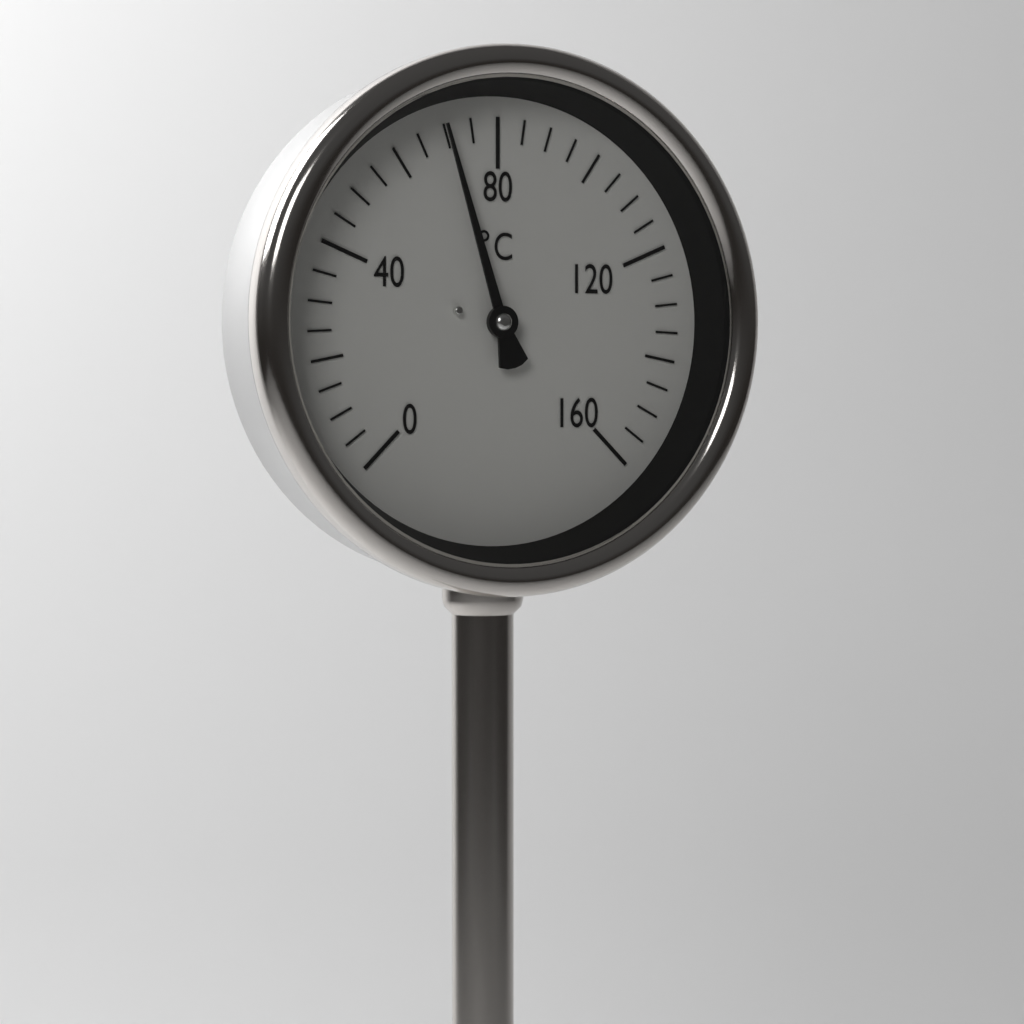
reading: 70 °C
